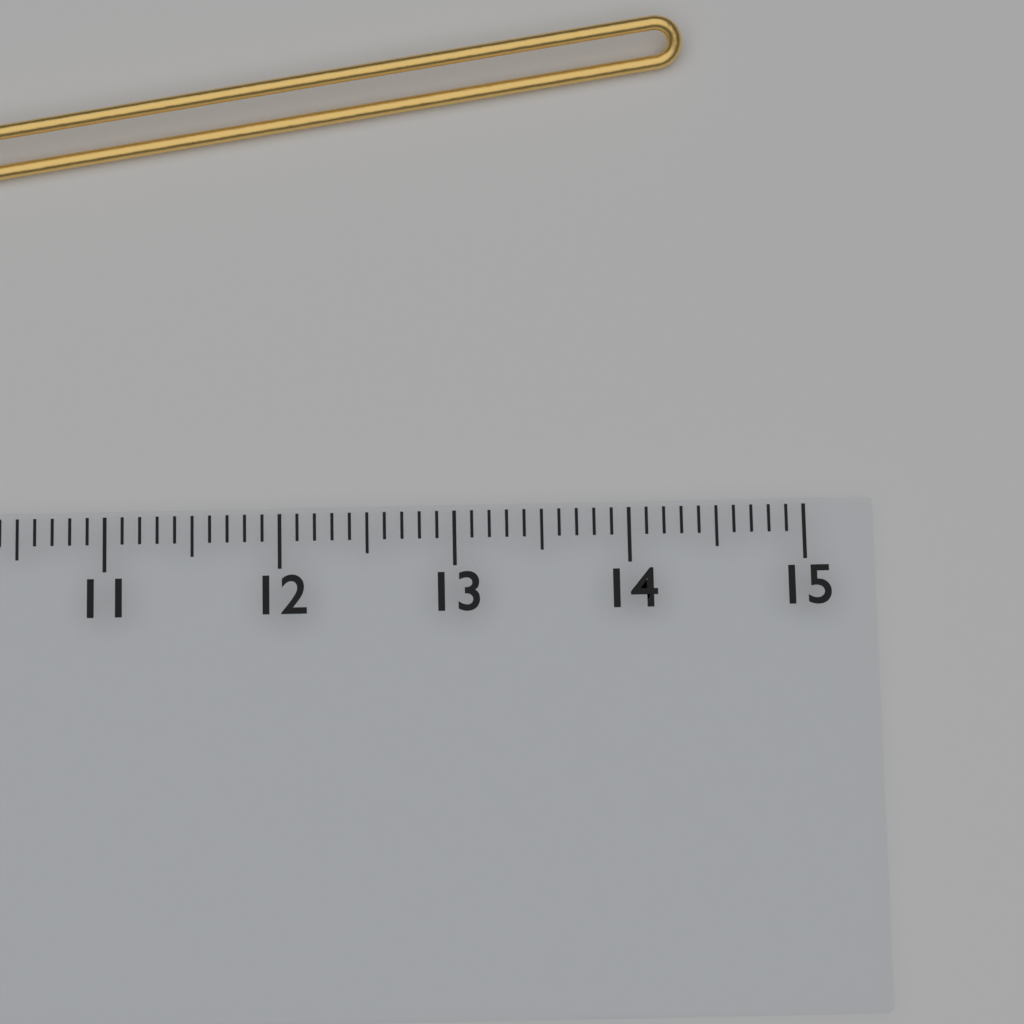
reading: 14.4 cm
